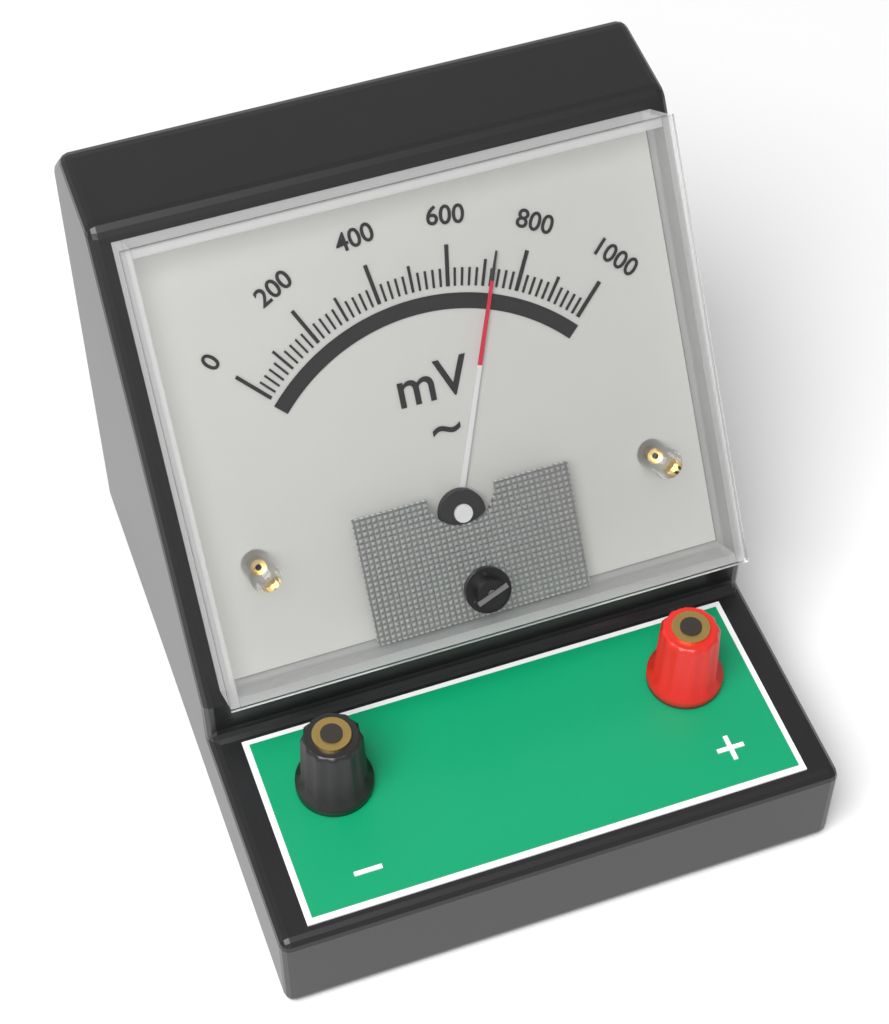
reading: 720 mV
